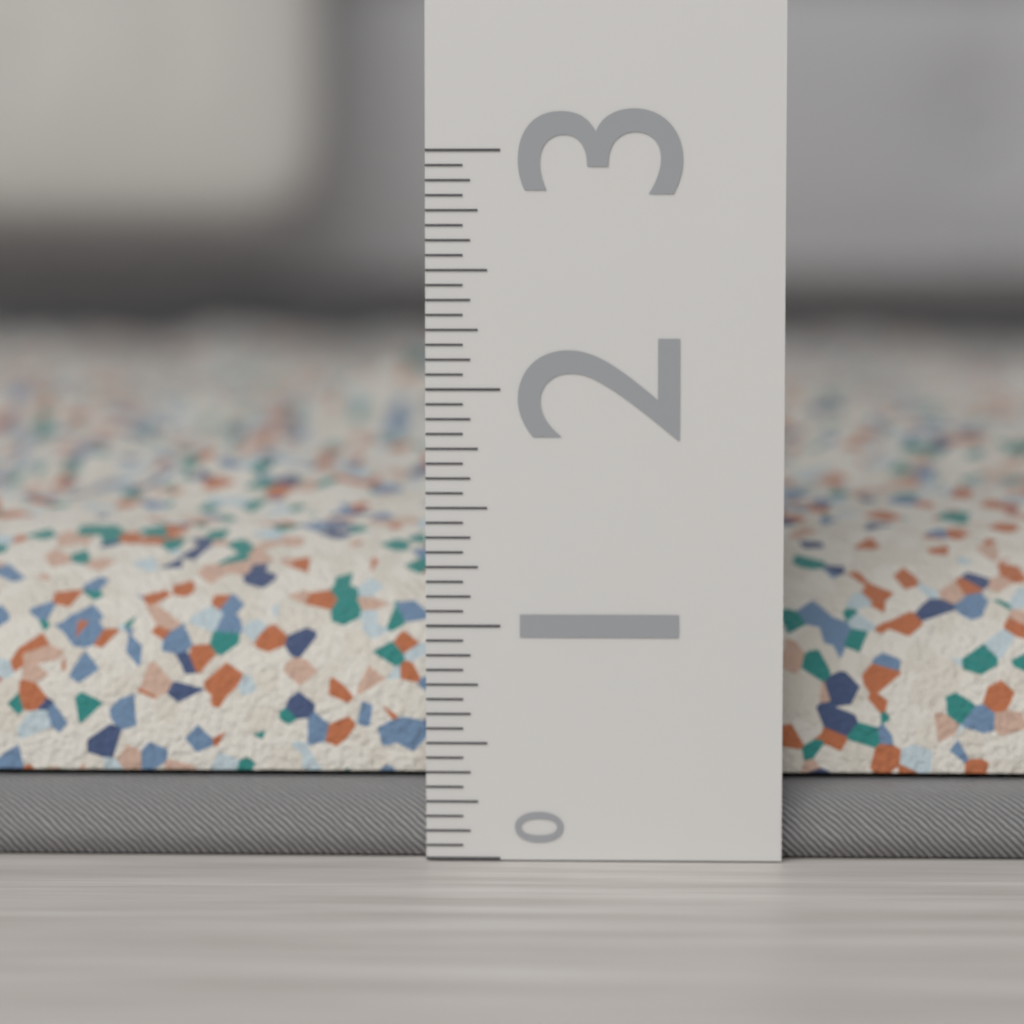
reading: 2.0625 (no unit)
